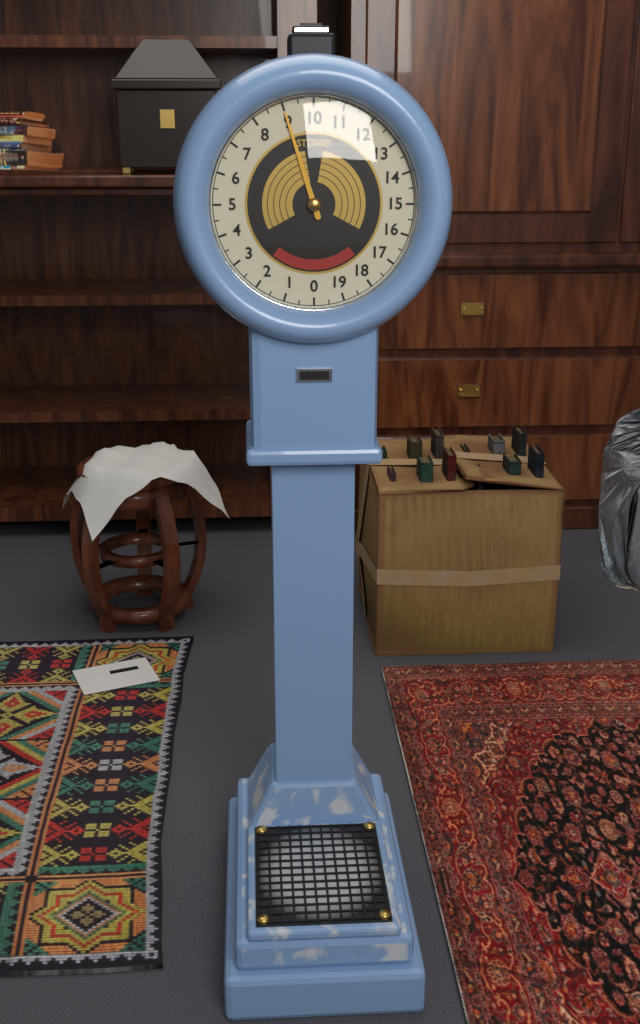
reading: 9.0 stones
